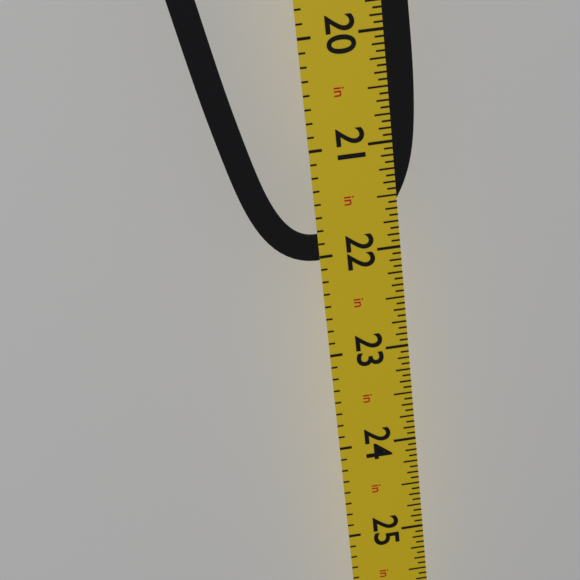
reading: 22.0625 in
